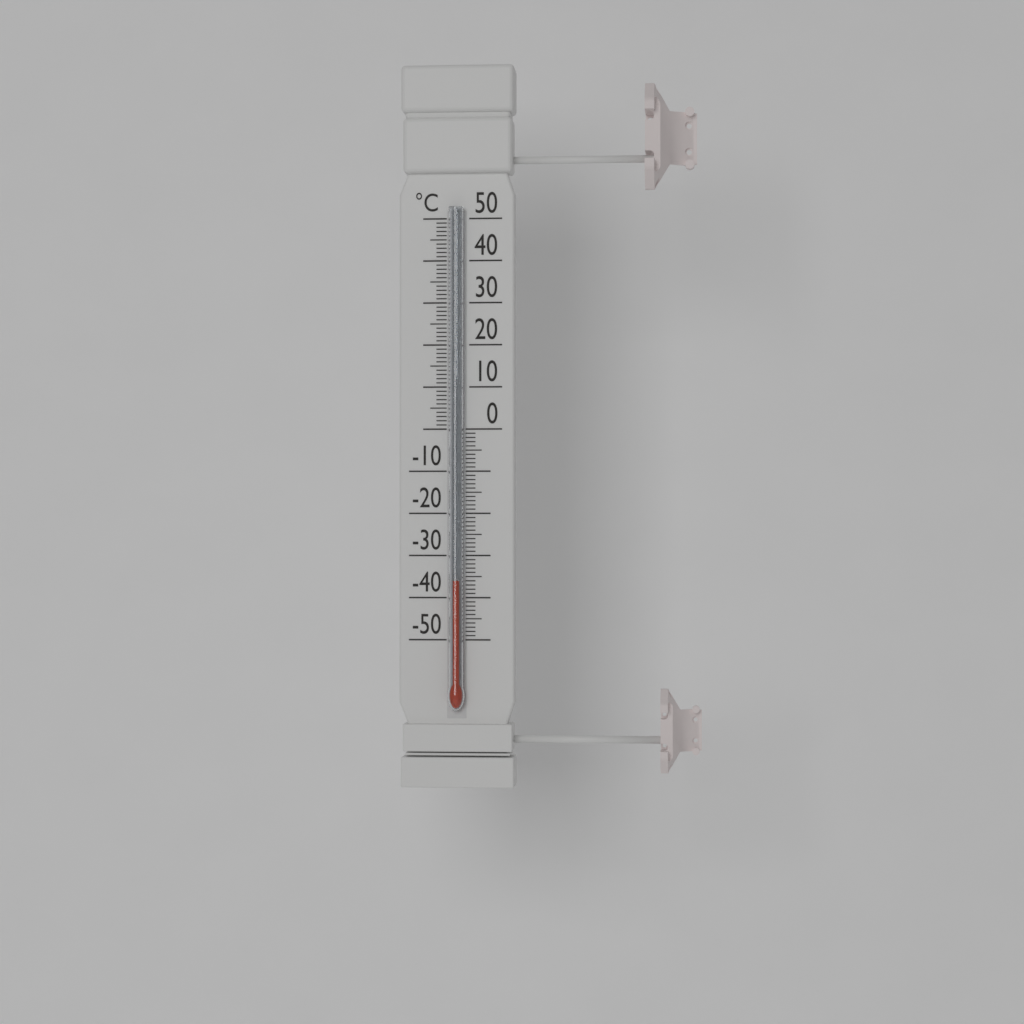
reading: -36 °C
